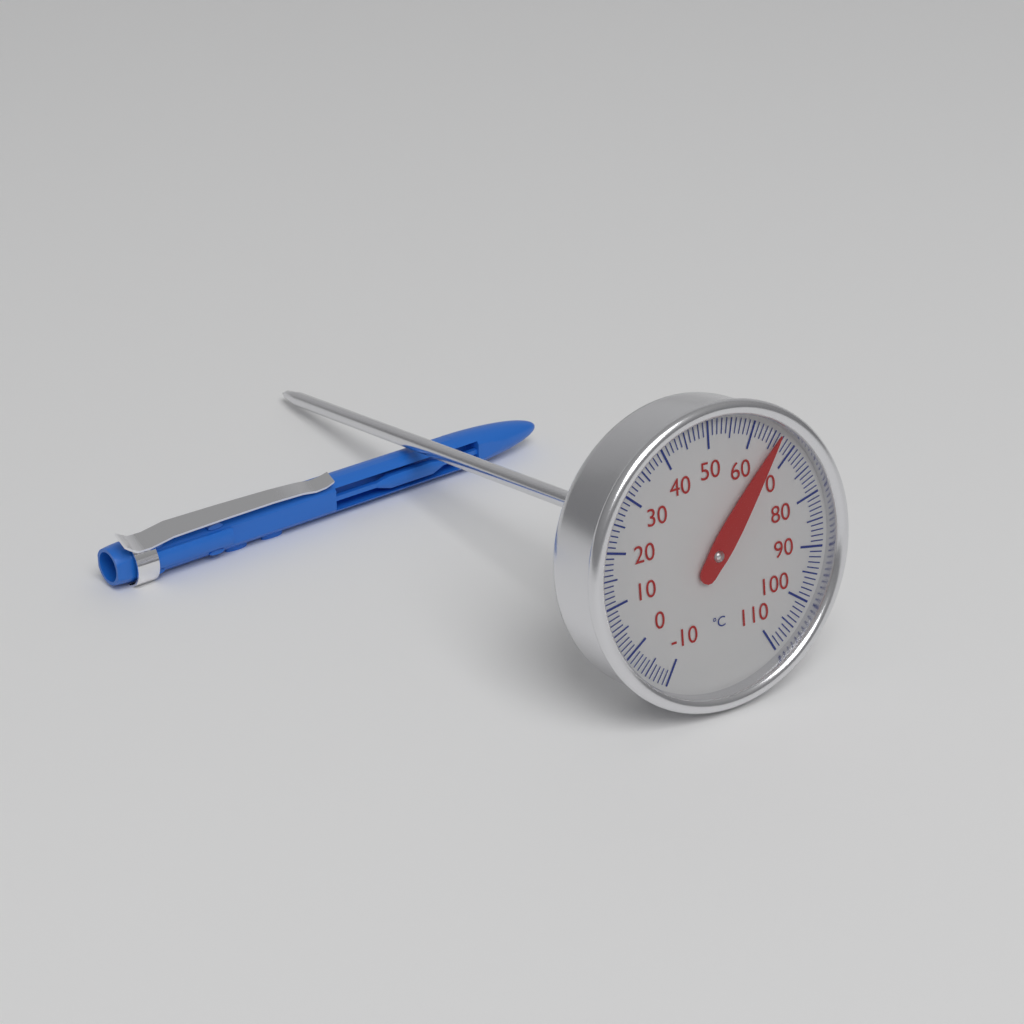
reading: 66 °C
